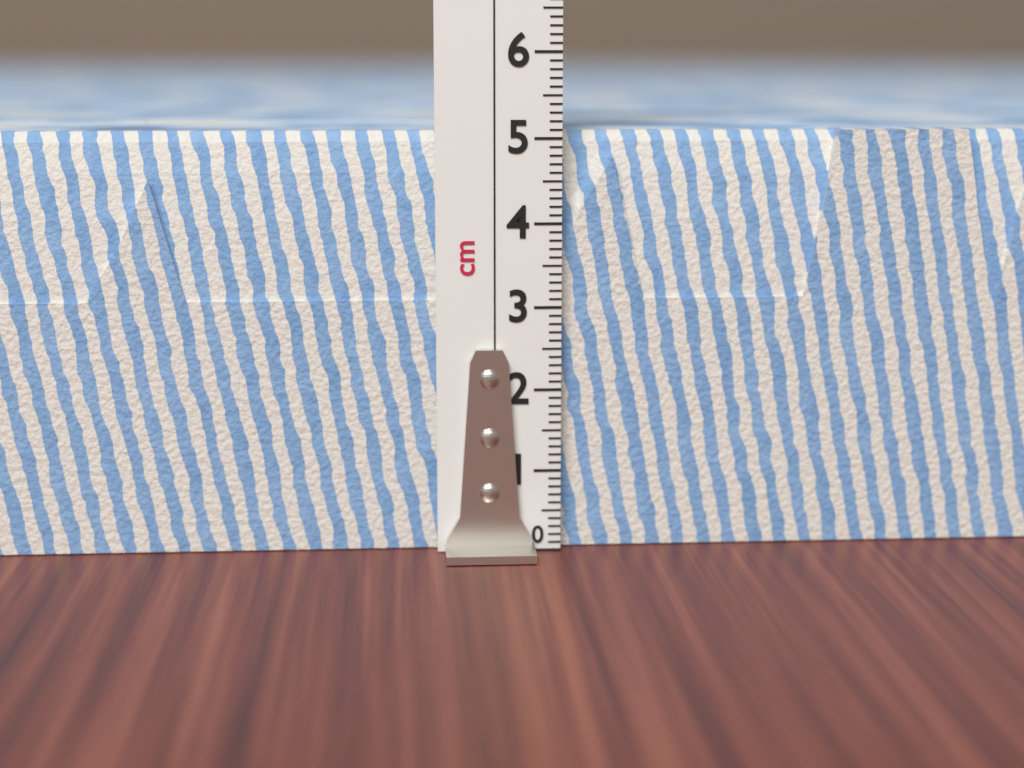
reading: 5.1 cm
